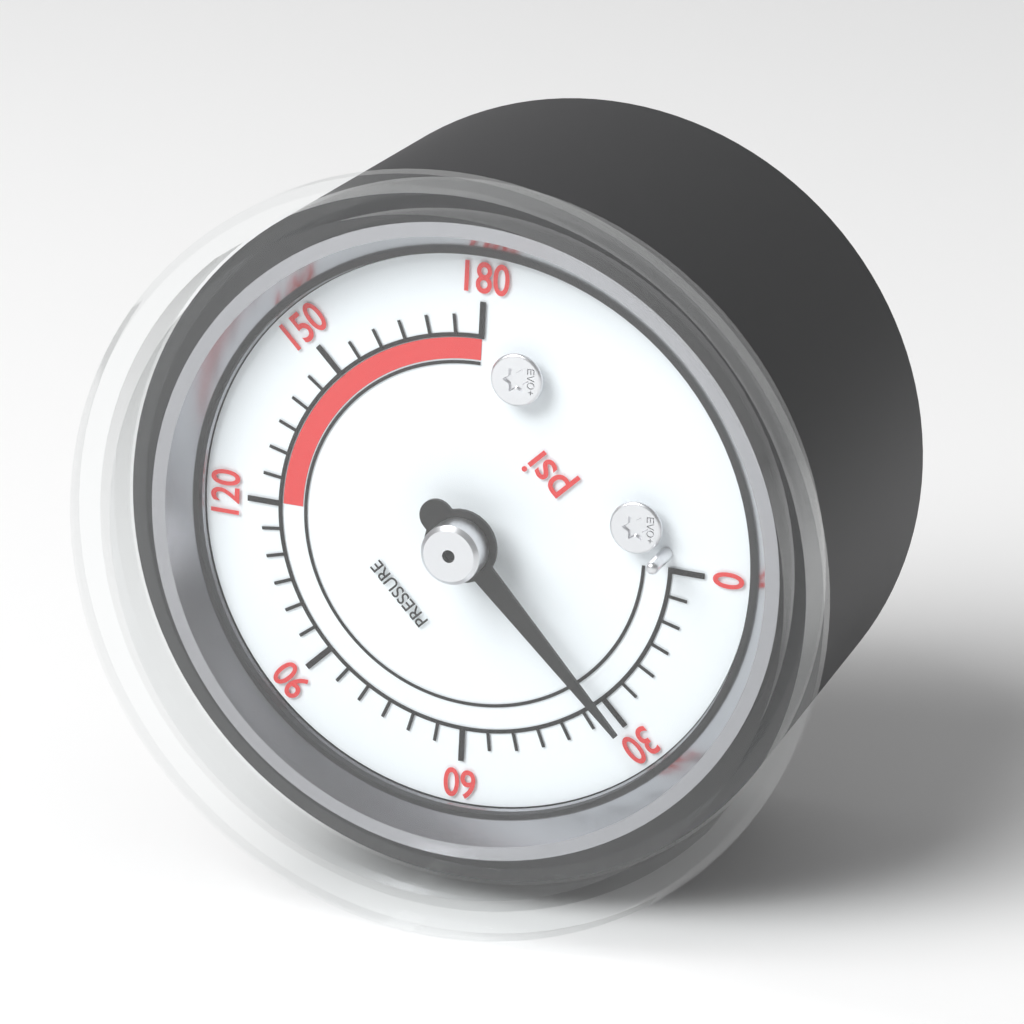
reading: 30 psi
